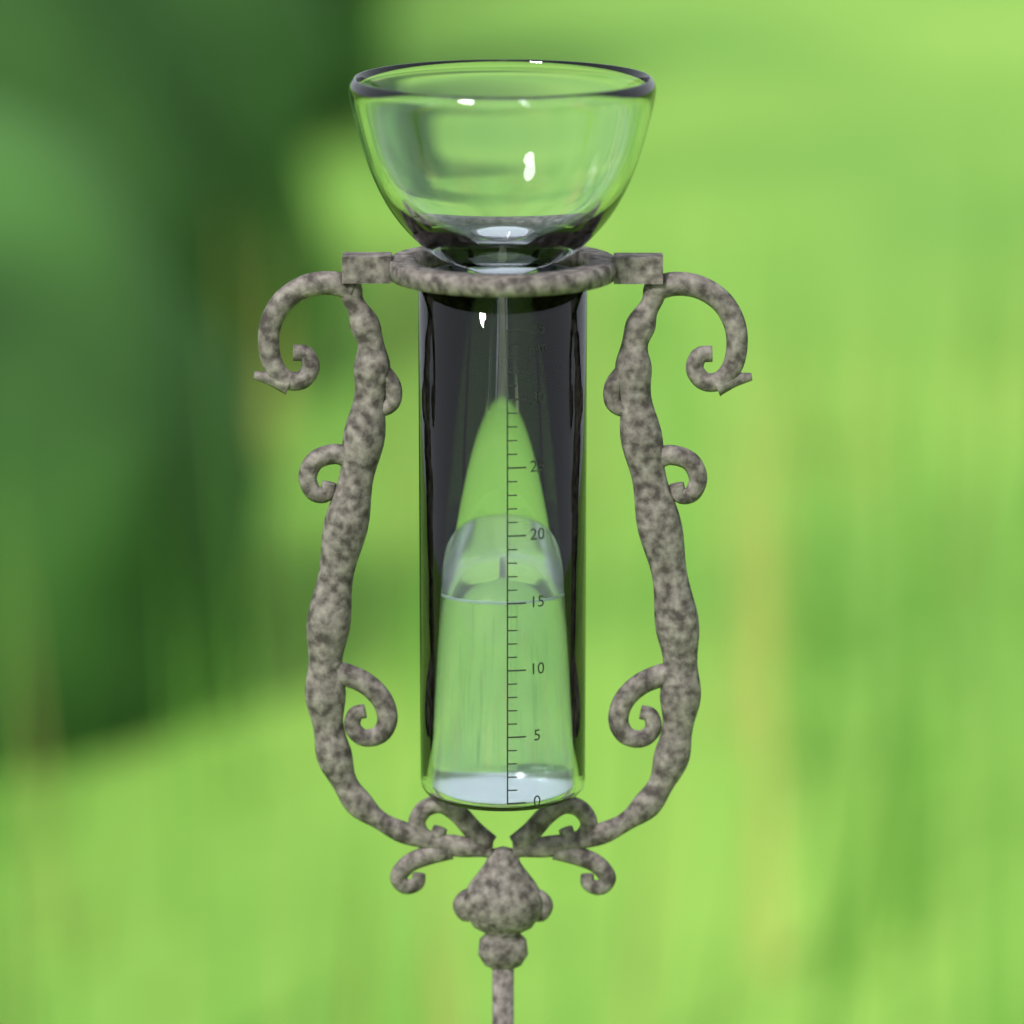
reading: 15 mm
